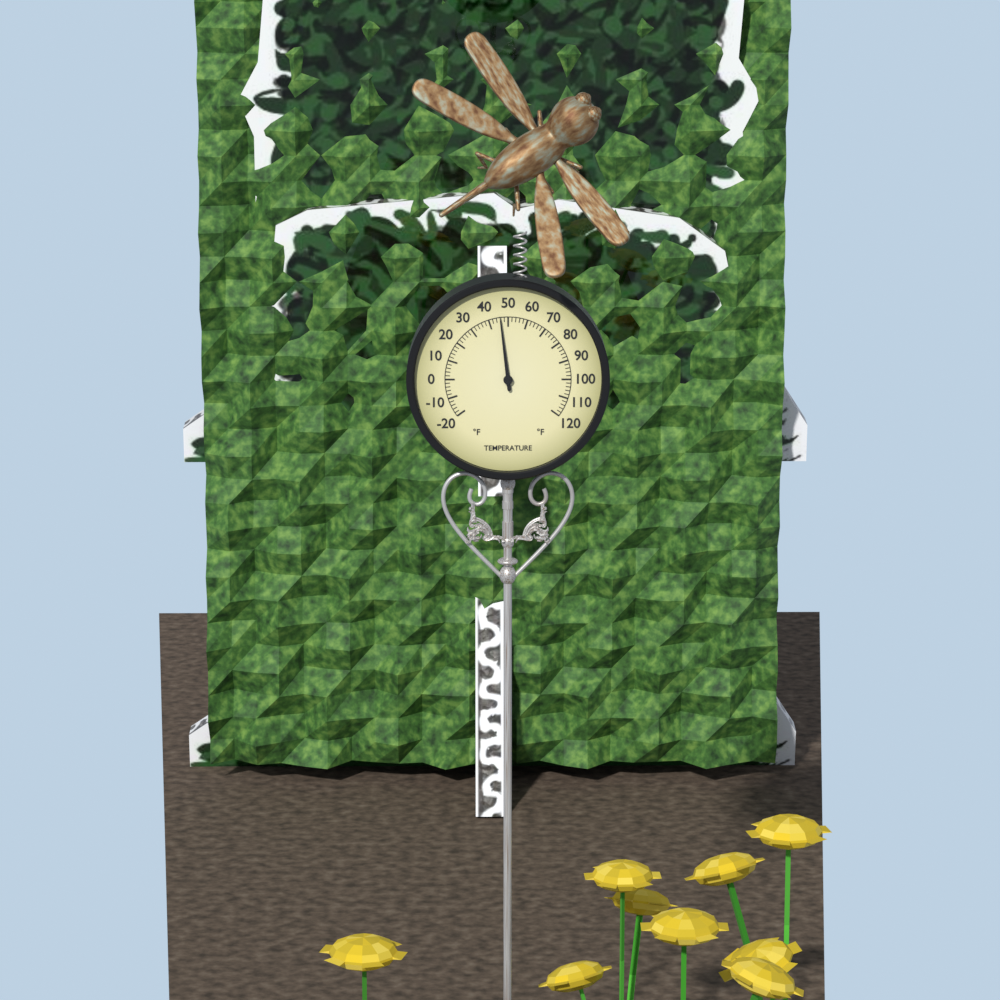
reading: 46 °F
